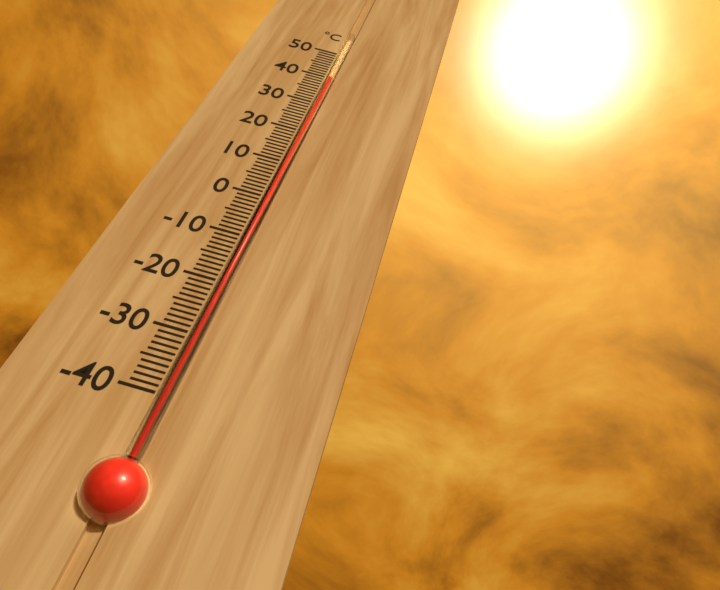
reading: 40 °C
